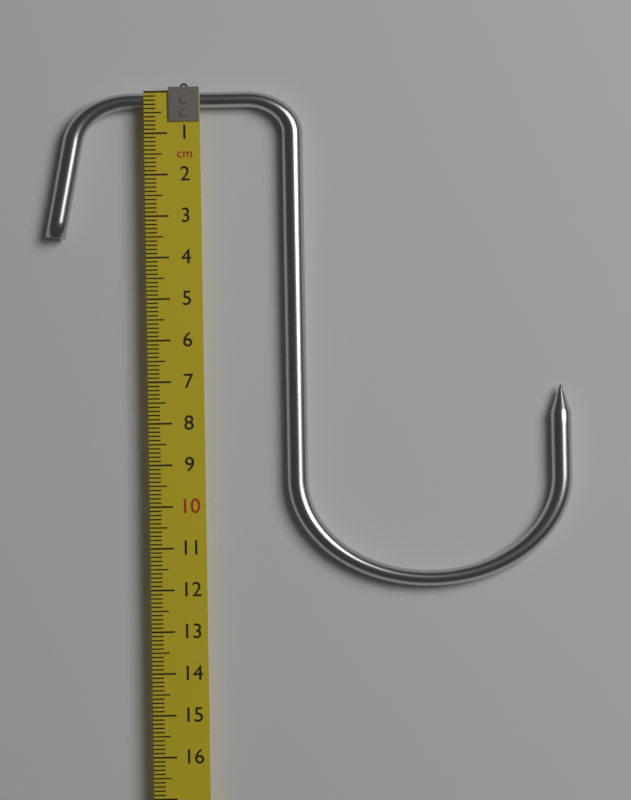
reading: 12.0 cm
